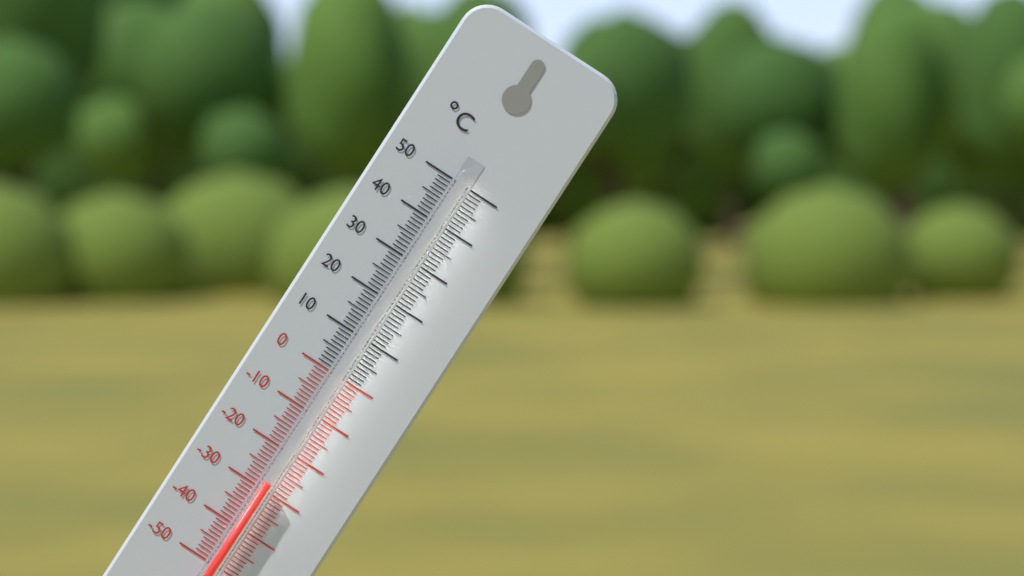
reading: -28 °C
